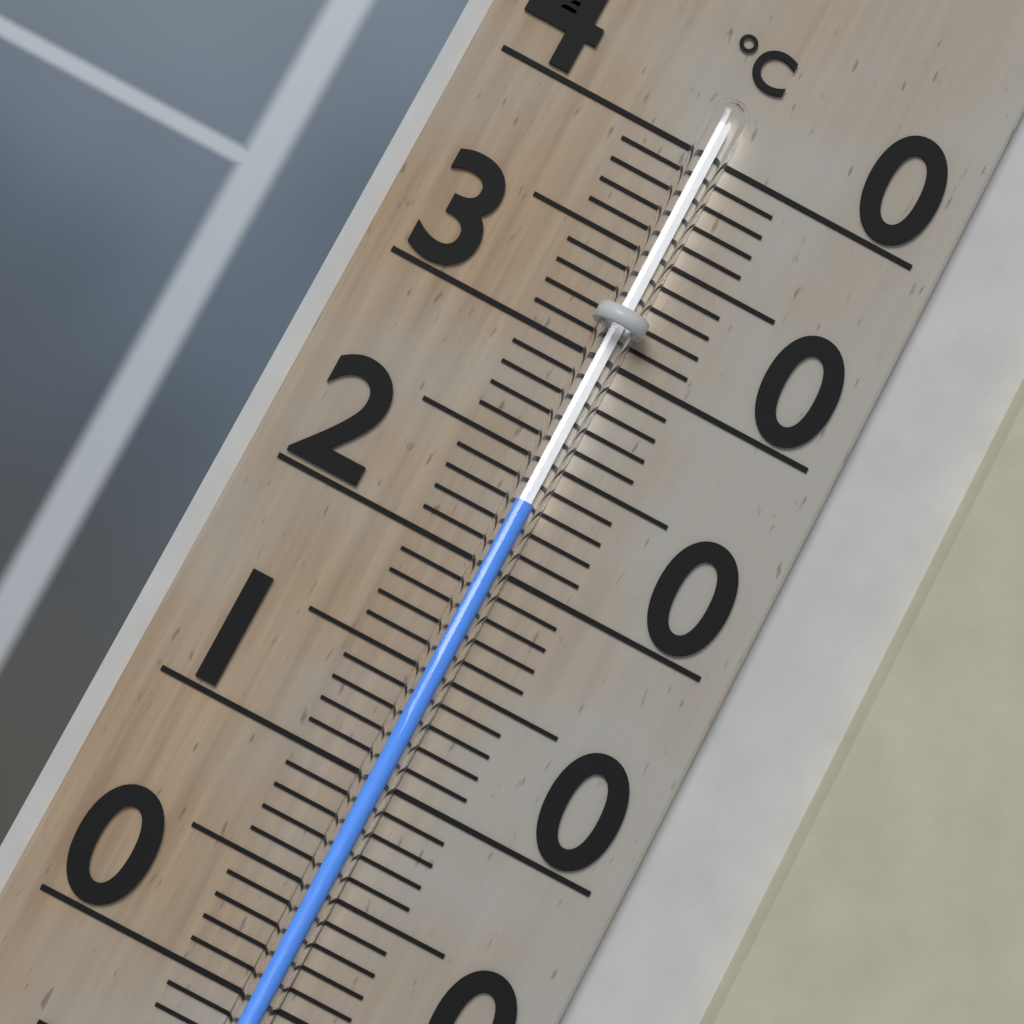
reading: 23 °C
